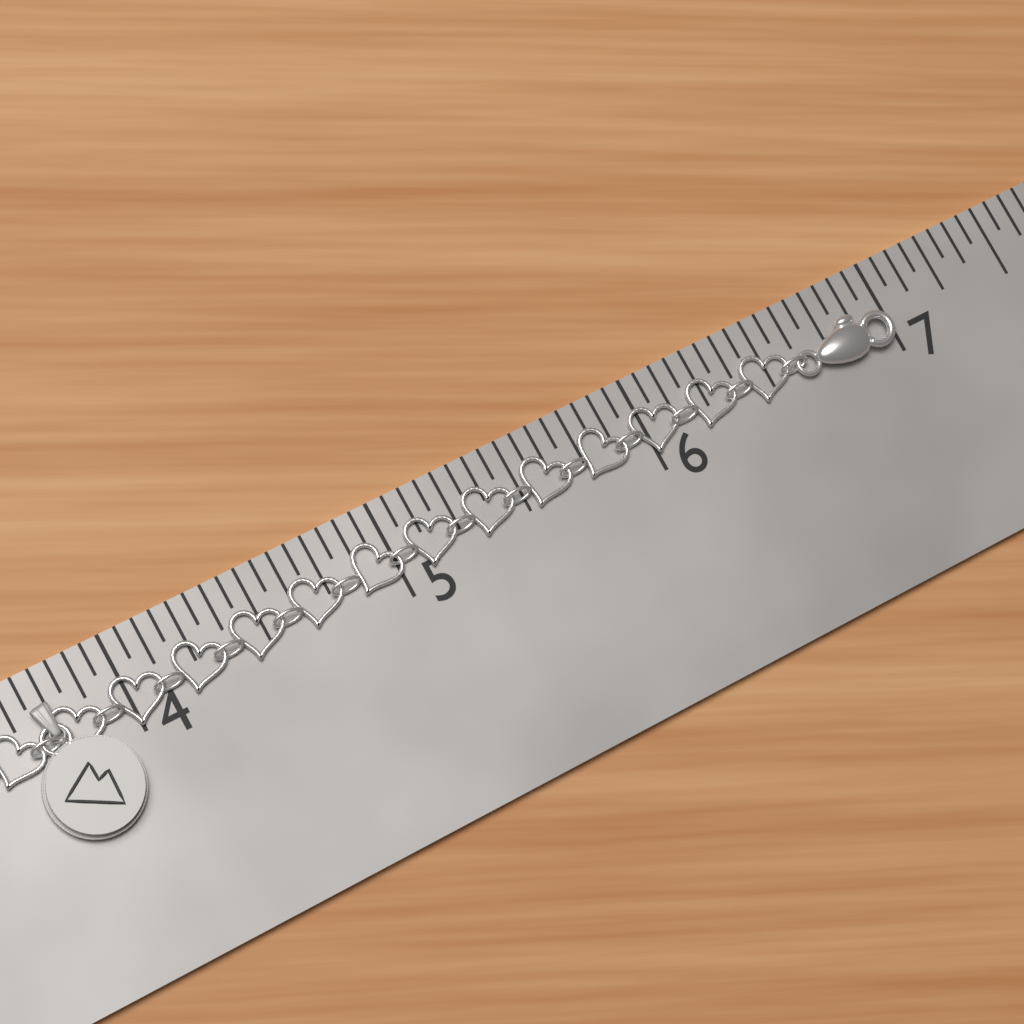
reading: 7.0000 in
